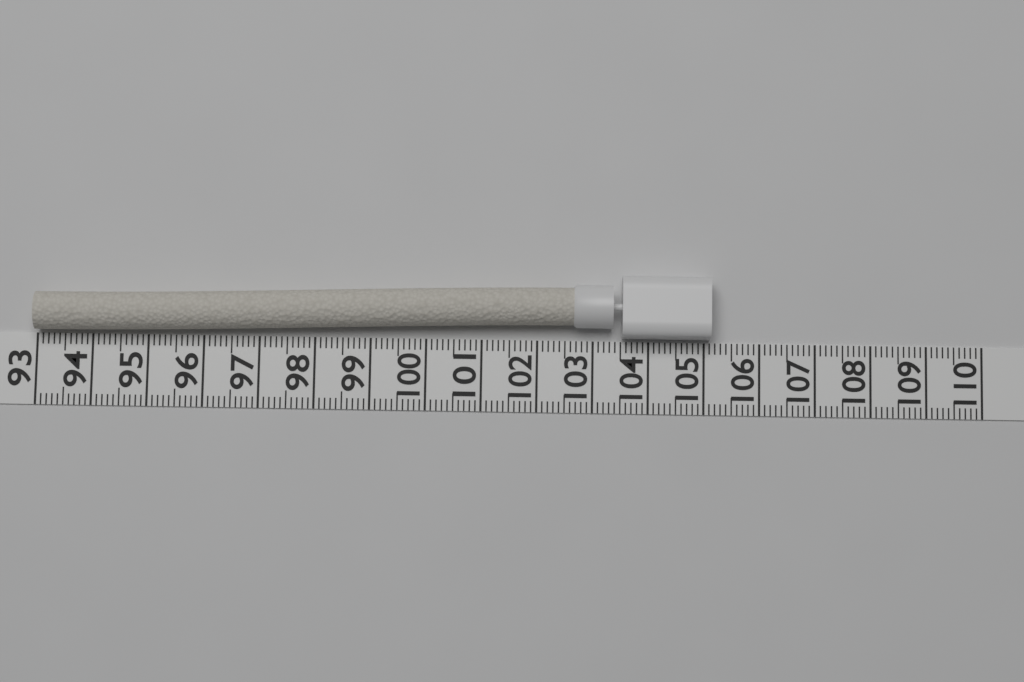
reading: 105.1 (no unit)
